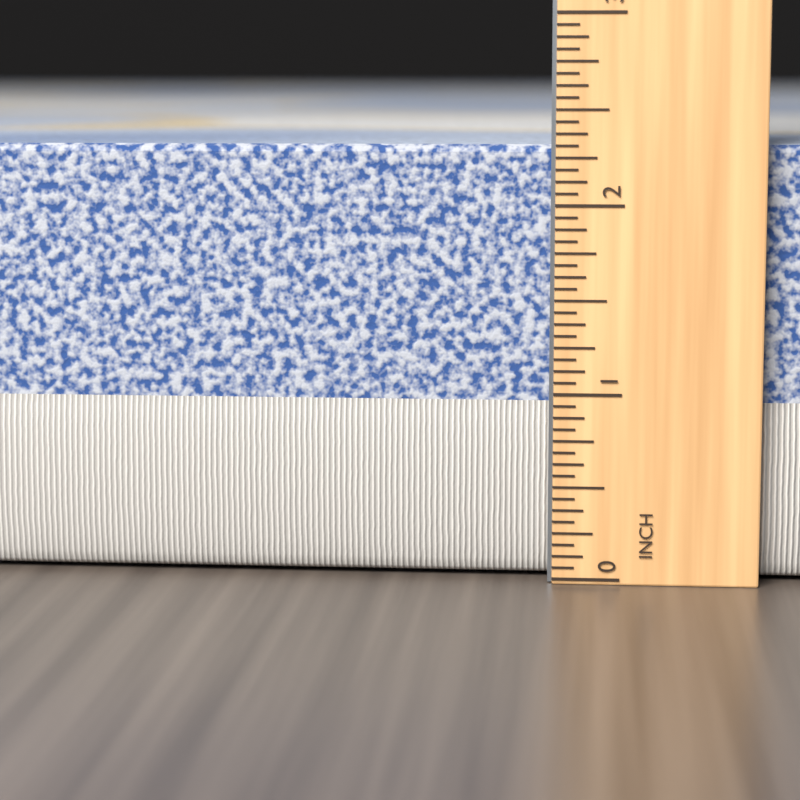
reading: 2.3125 in
